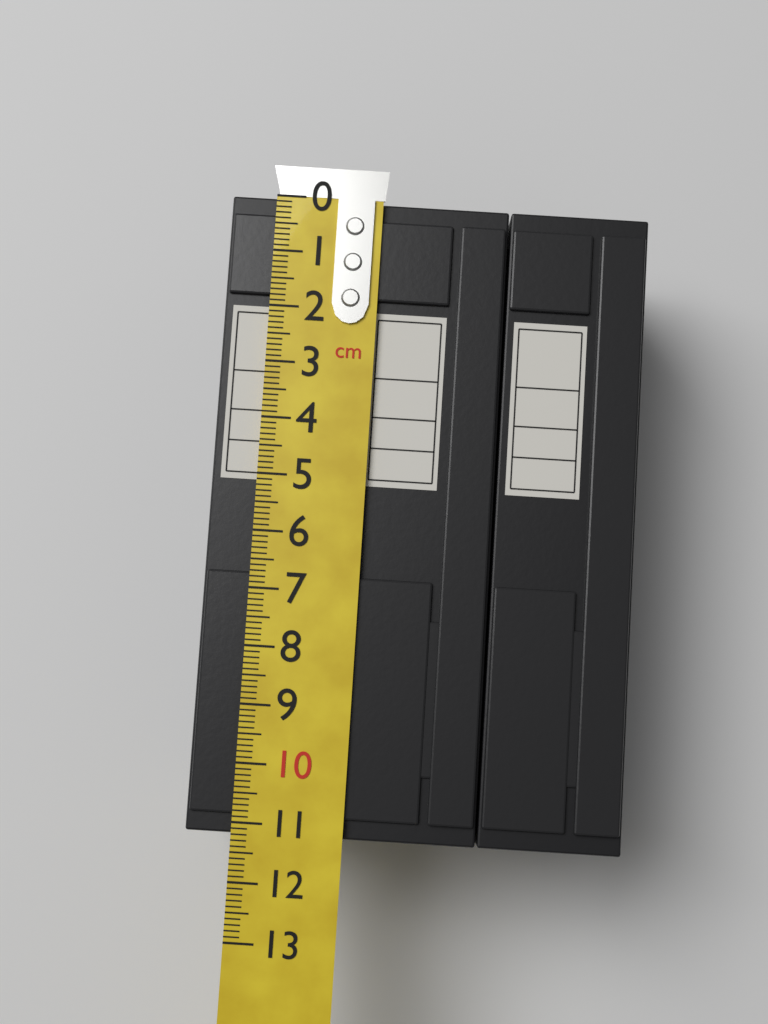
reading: 11.2 cm
